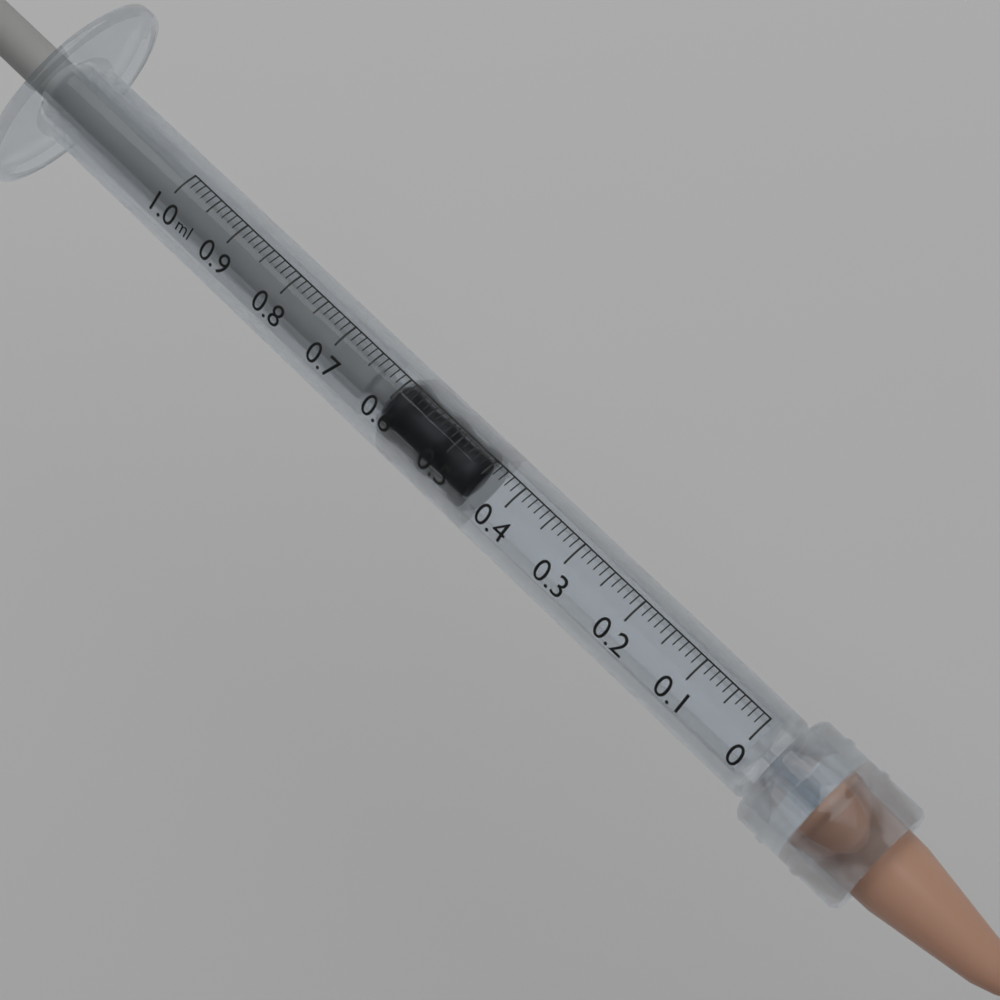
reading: 0.45 ml
